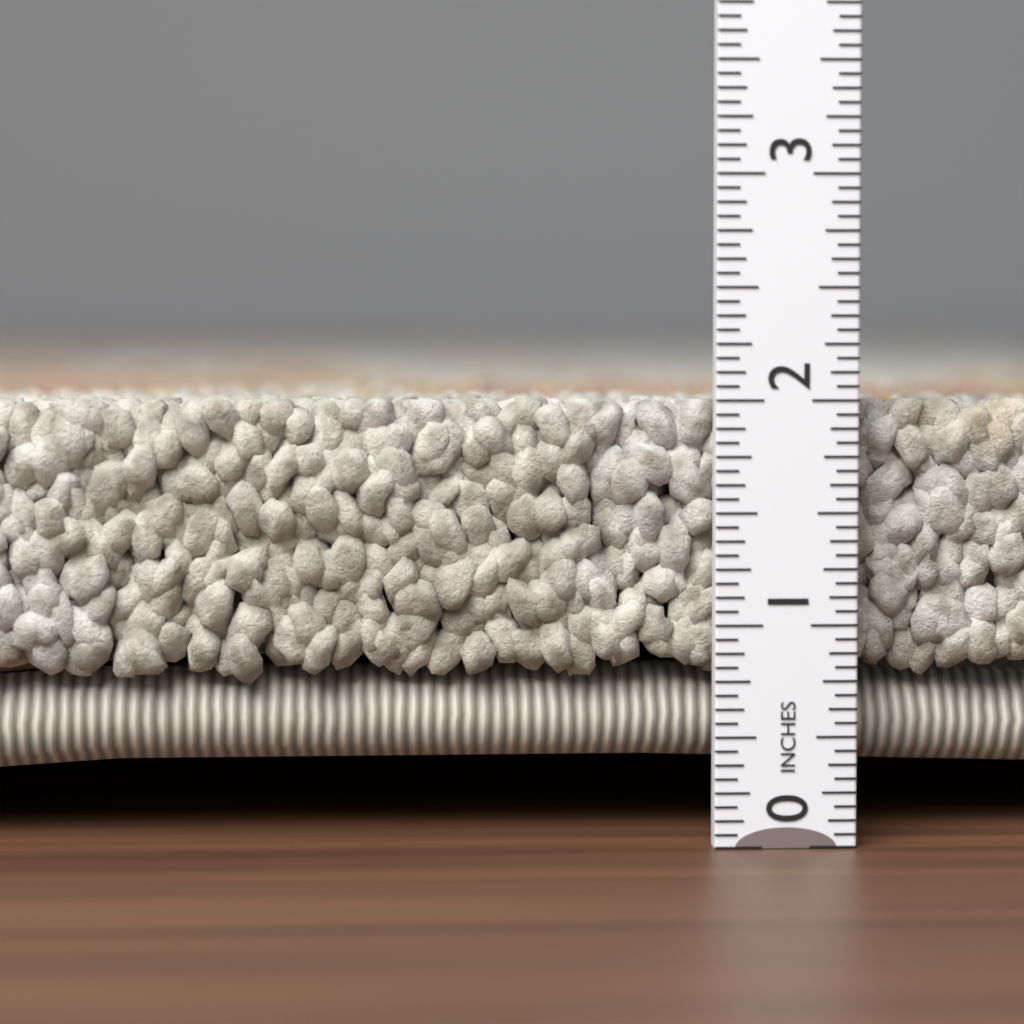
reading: 2.0000 in
